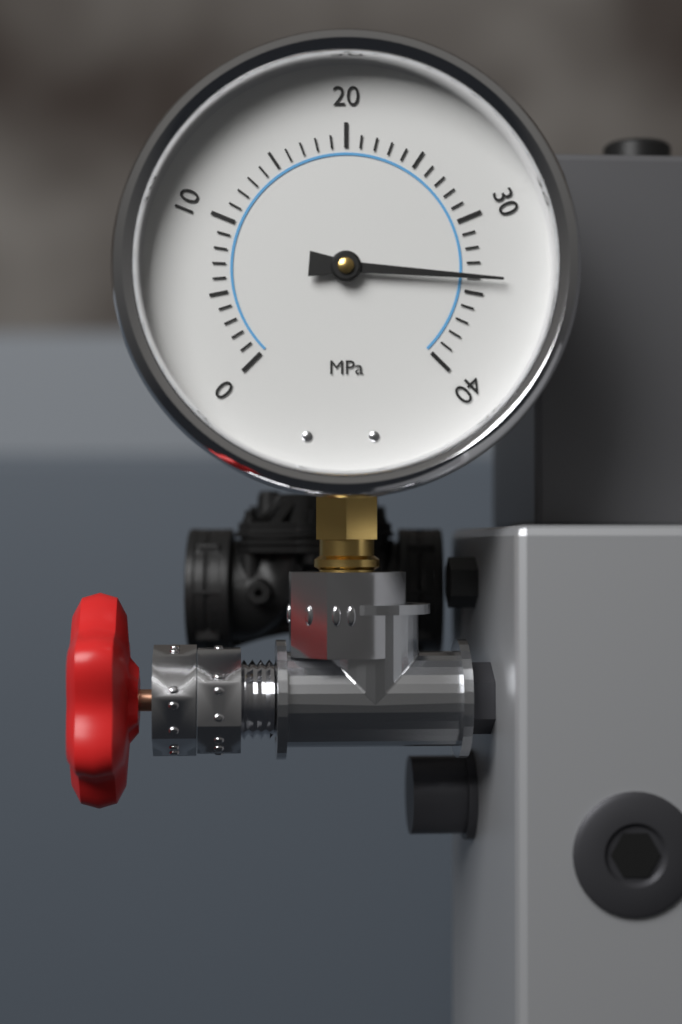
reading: 34 MPa
